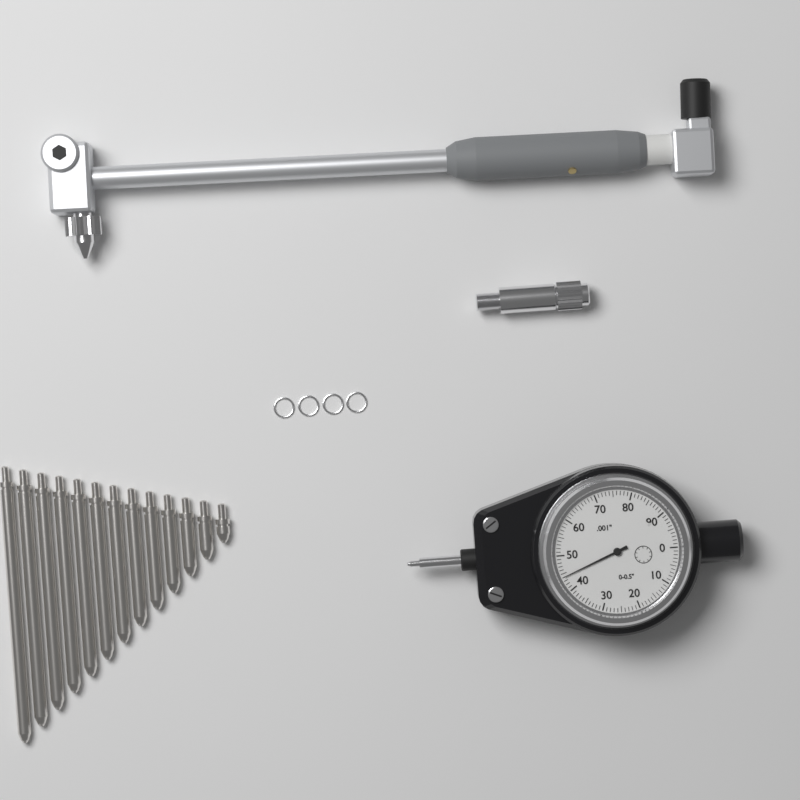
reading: 0.044 in
